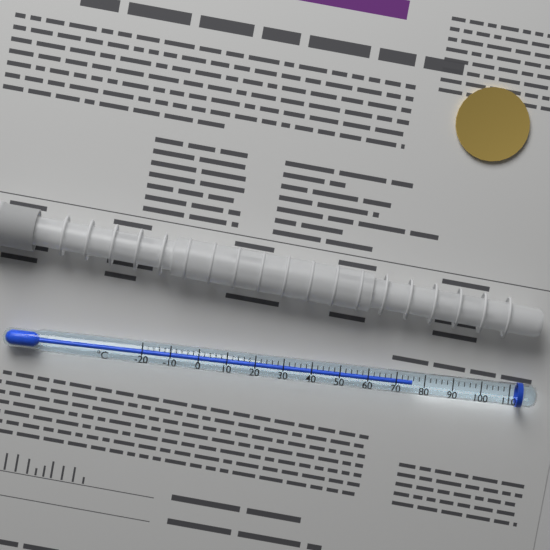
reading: 76 °C
